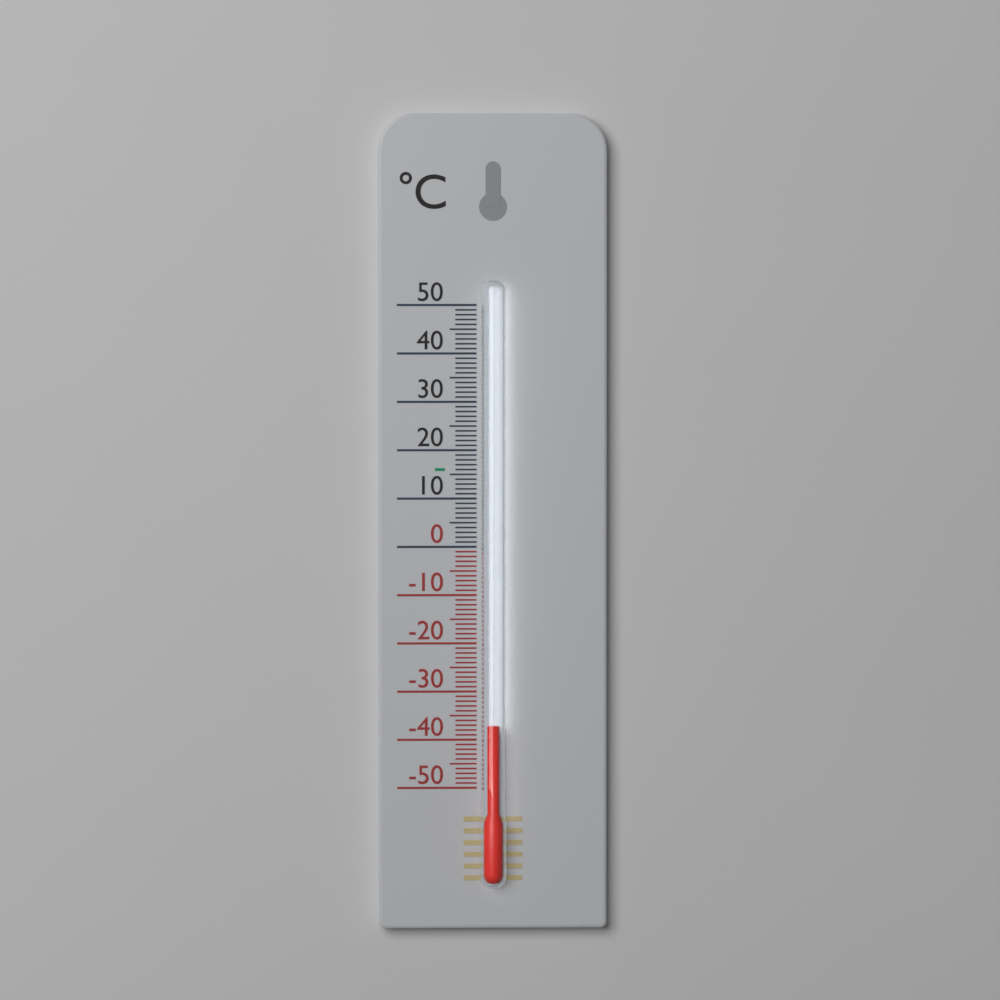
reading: -37 °C
